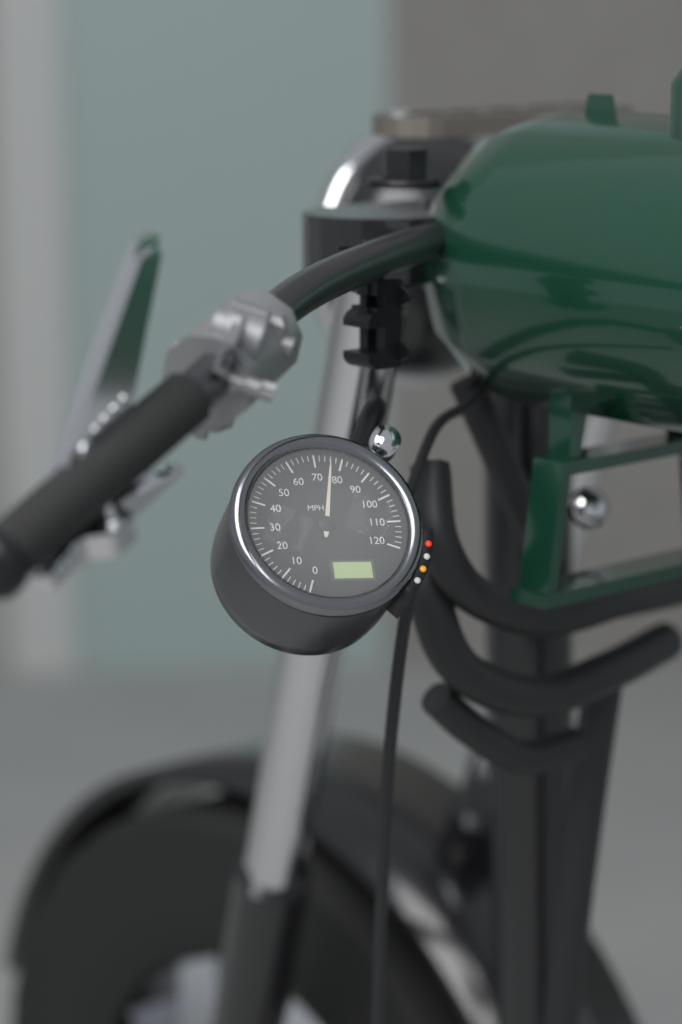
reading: 76 MPH
